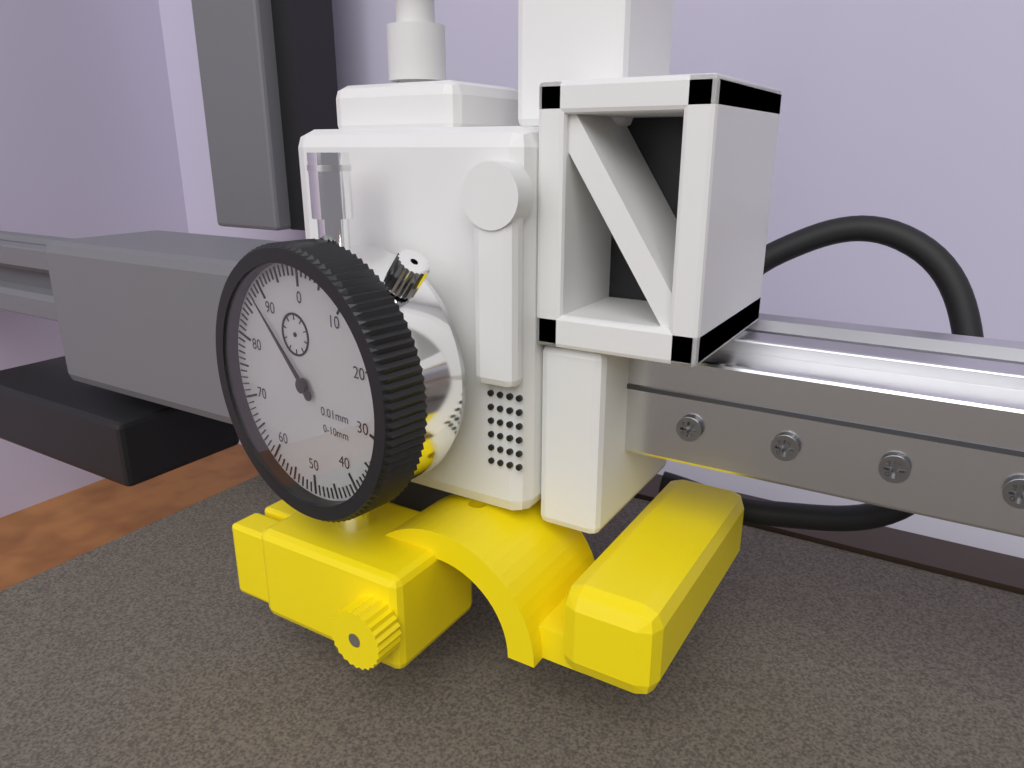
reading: 88 0.01mm
